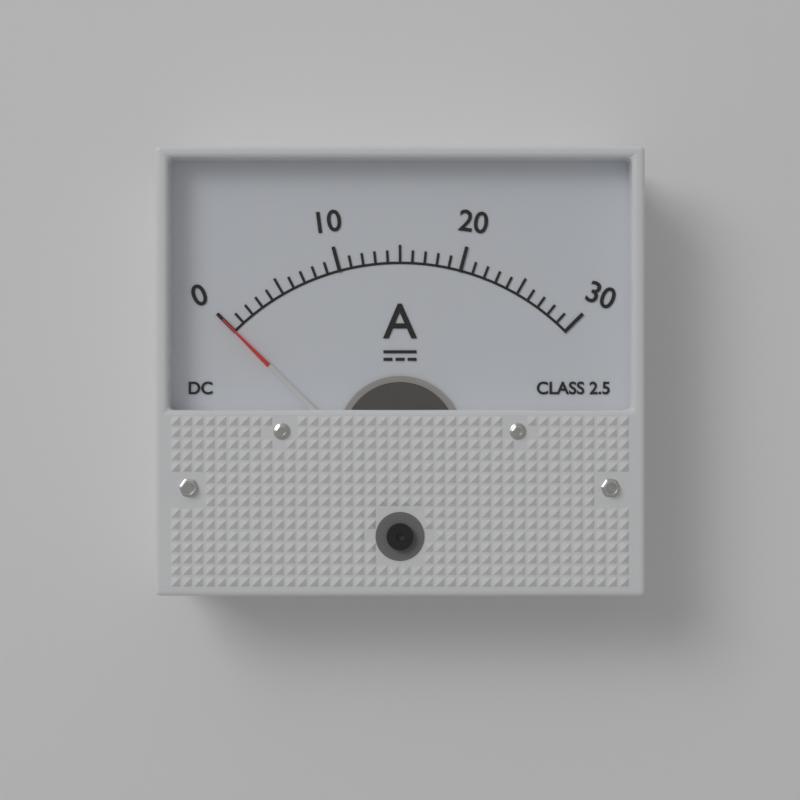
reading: 0 A
